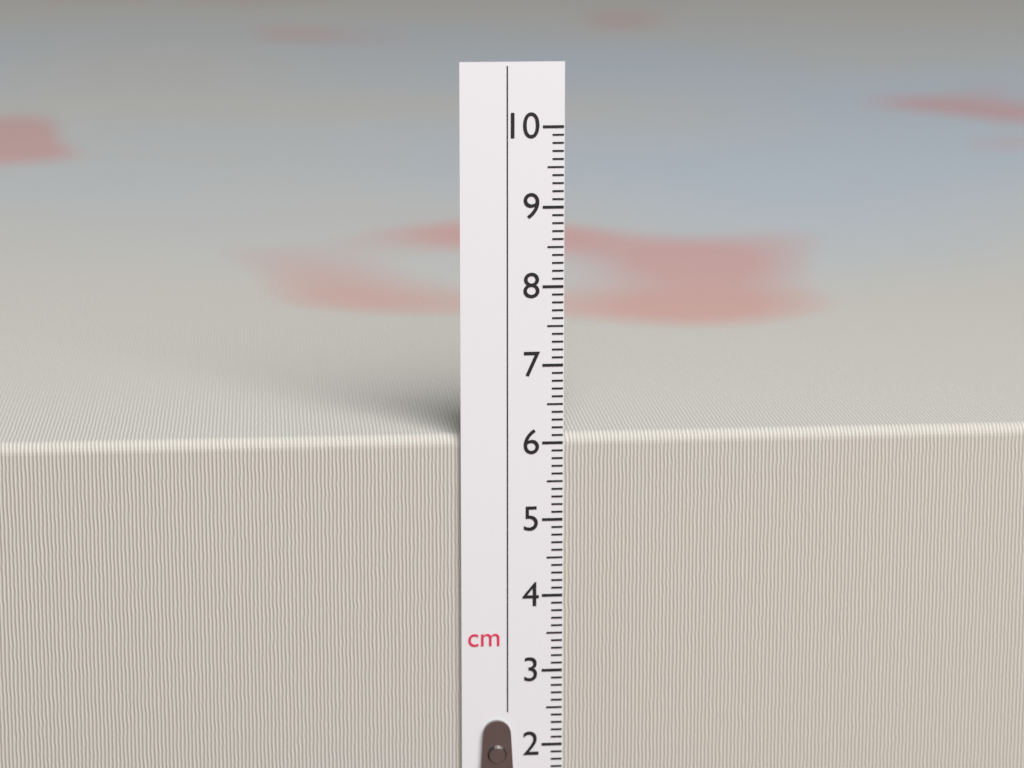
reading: 6.1 cm
